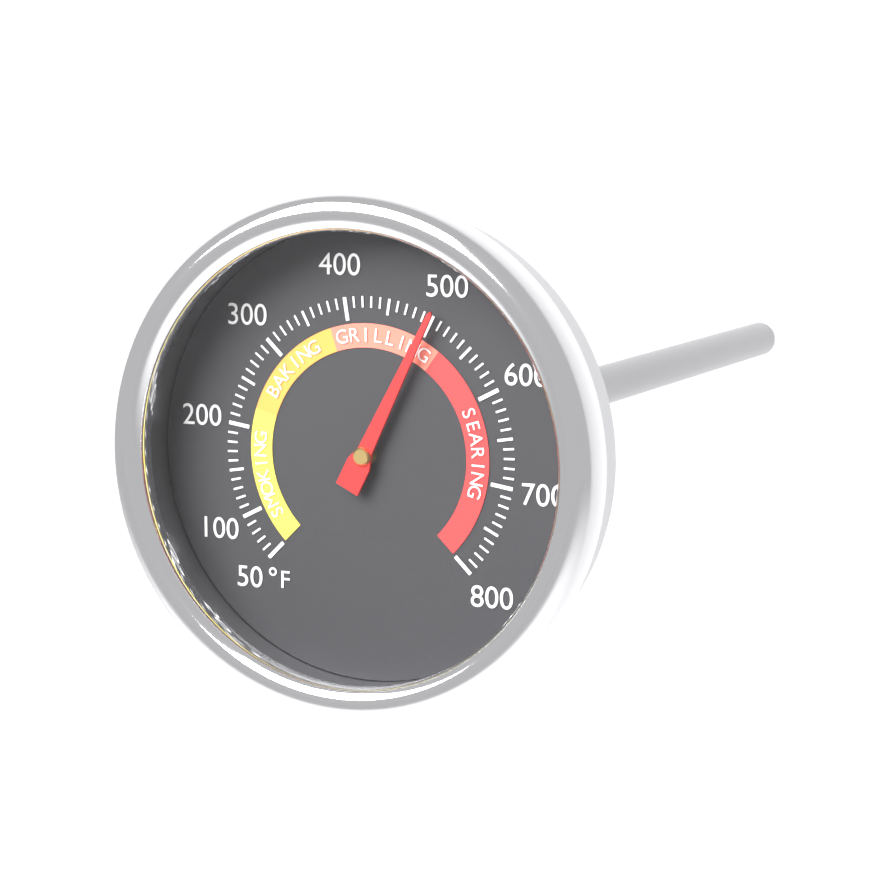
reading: 500 °F
